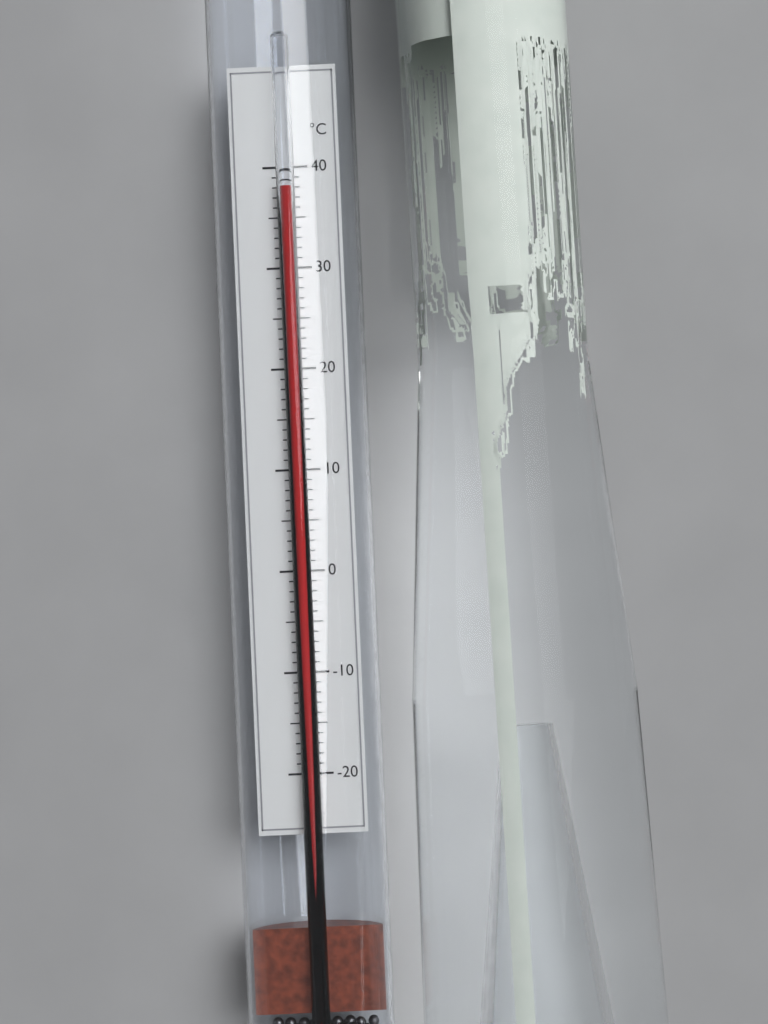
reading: 38 °C
